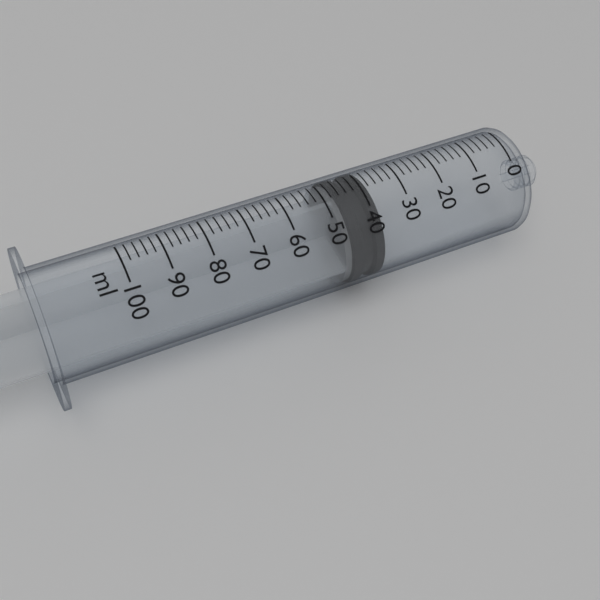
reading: 38 ml
